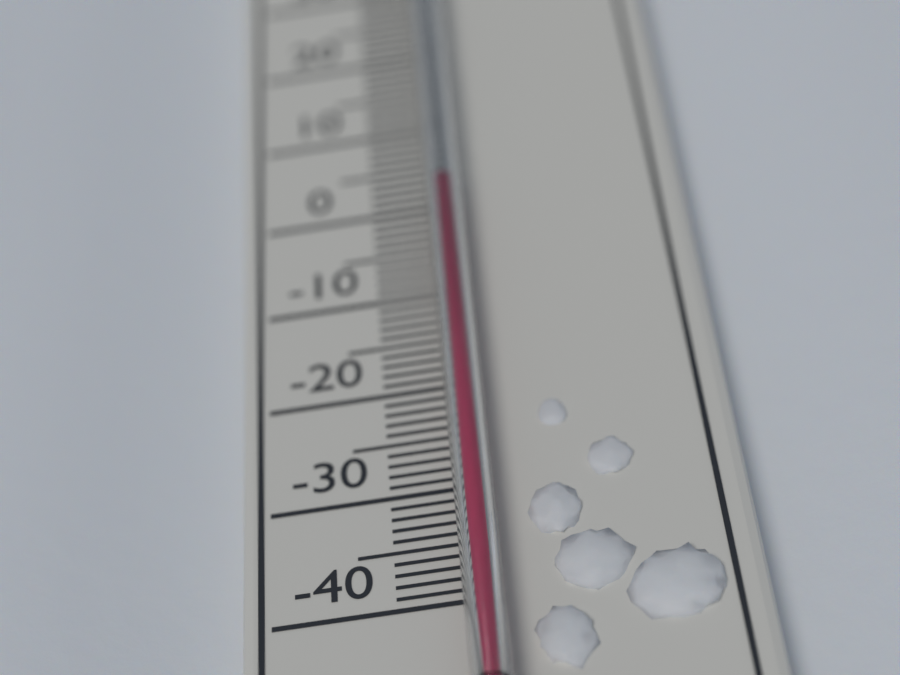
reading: 1 °C
